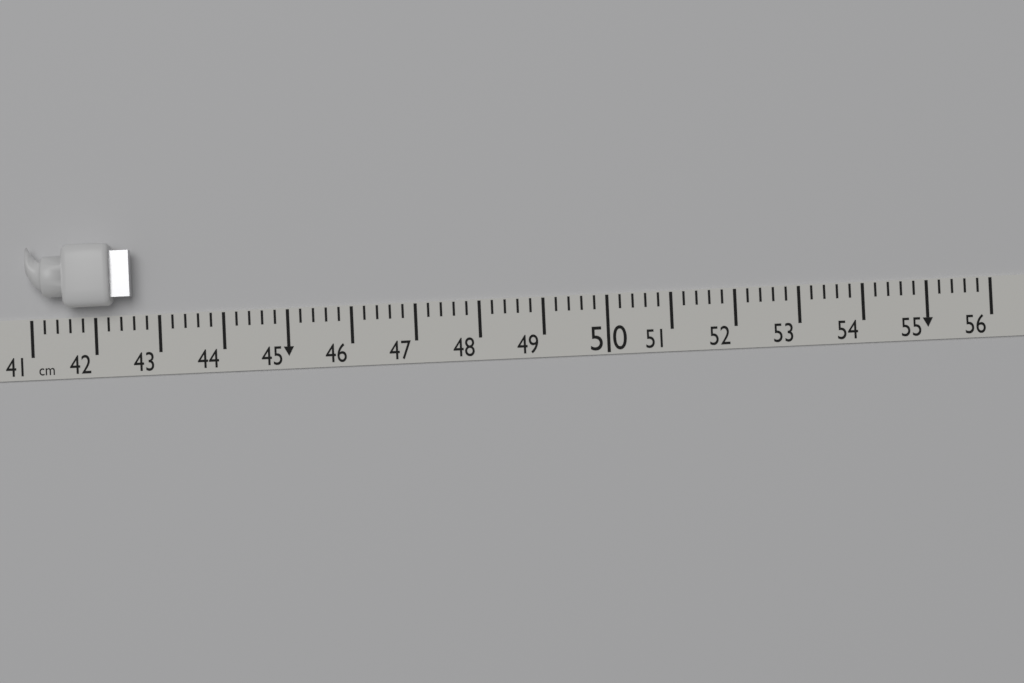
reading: 42.6 cm
